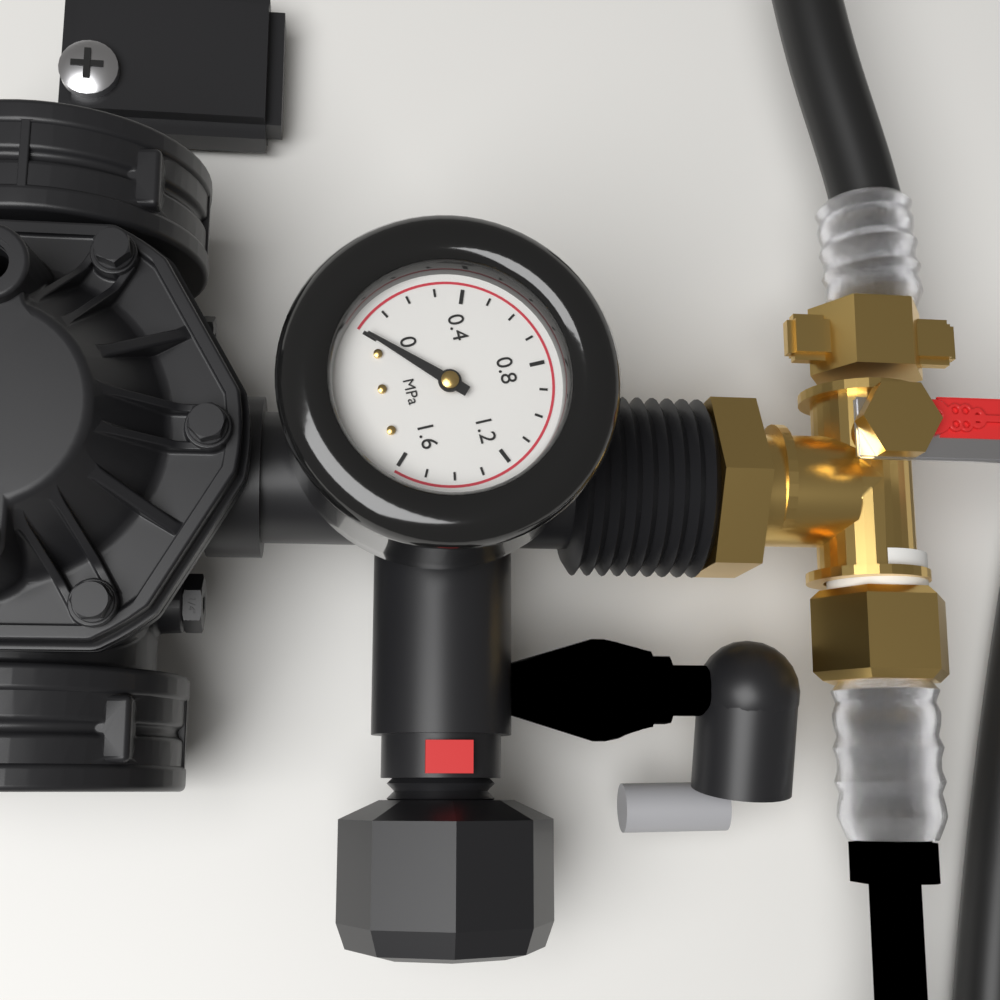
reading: 0.0 MPa
